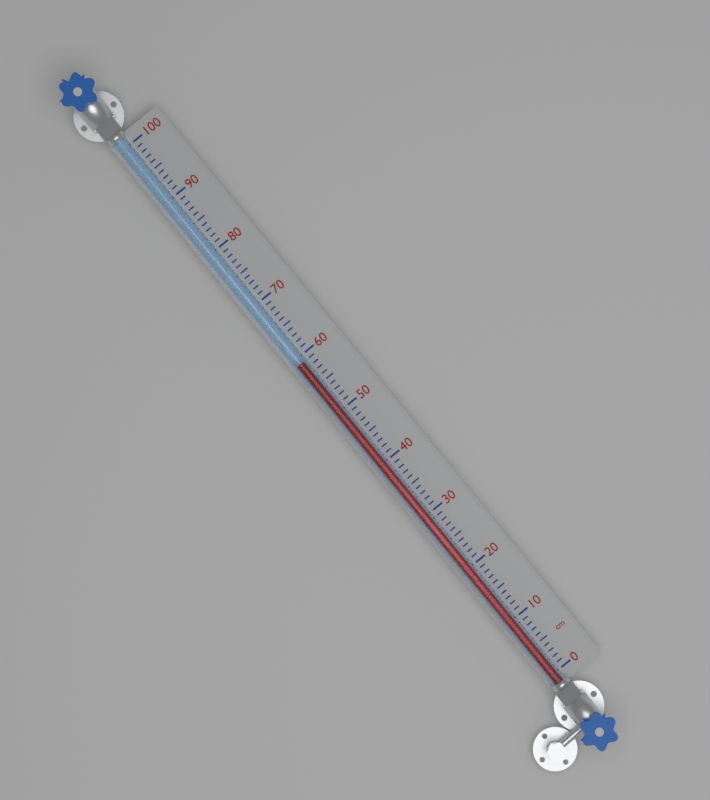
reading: 59 cm
